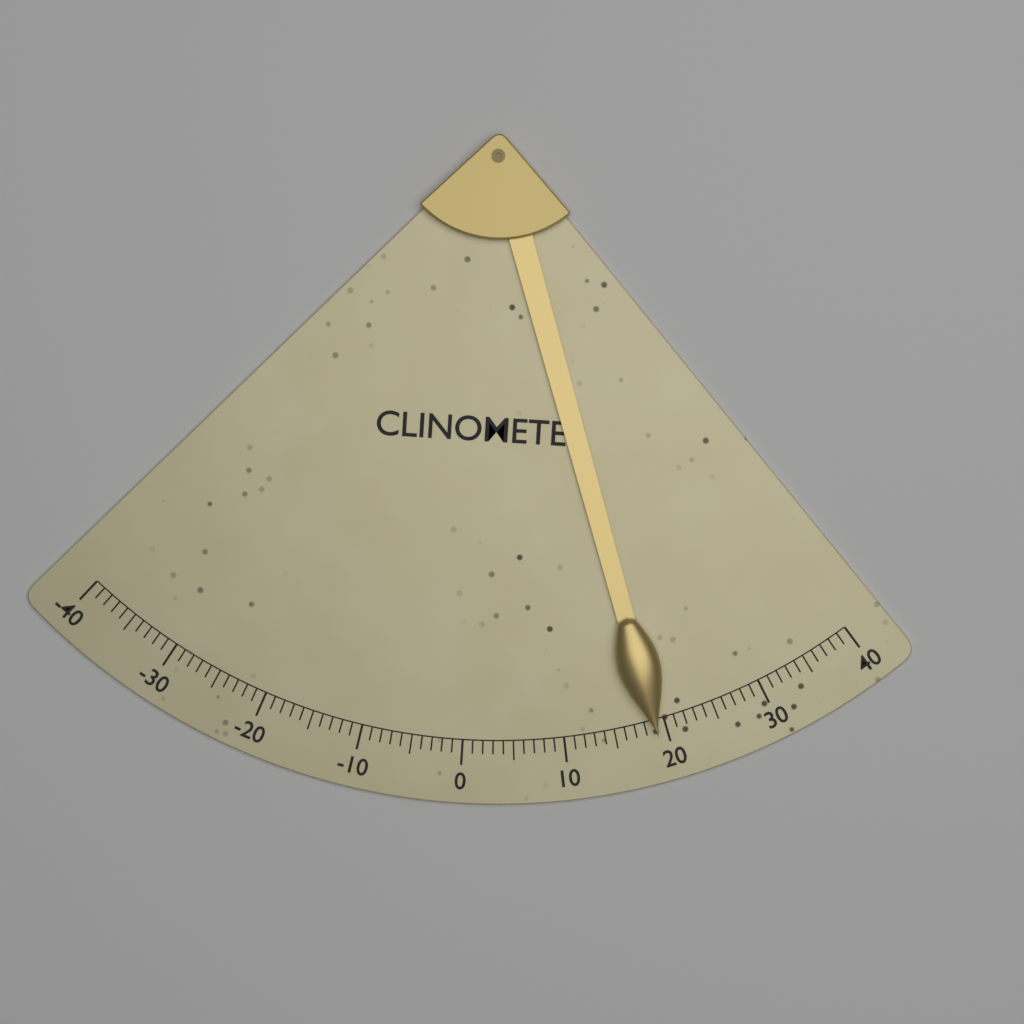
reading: 19 (no unit)
